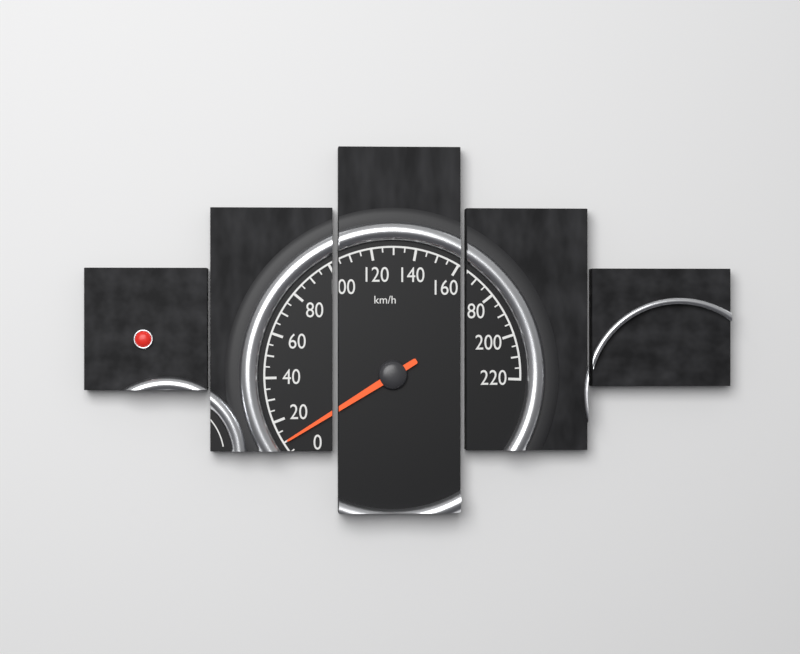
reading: 10 km/h
